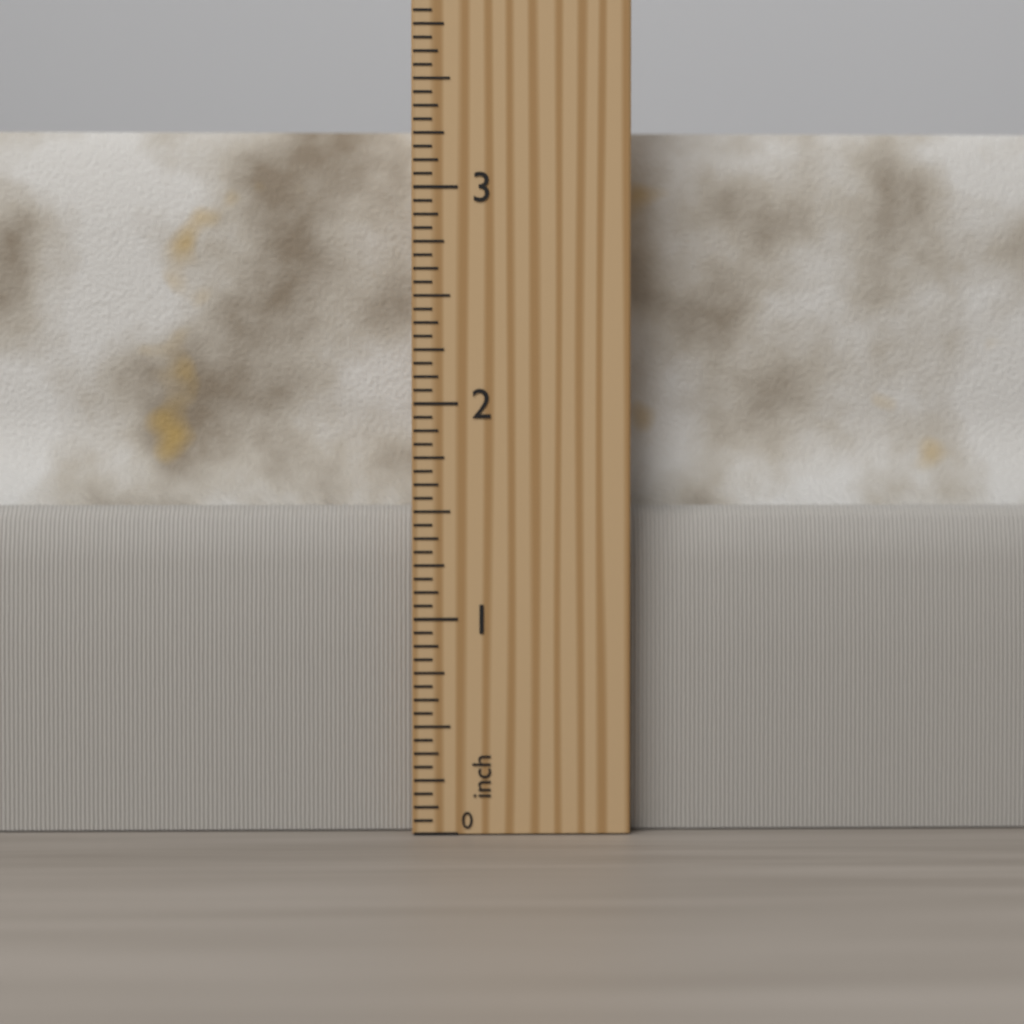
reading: 3.3125 inch
